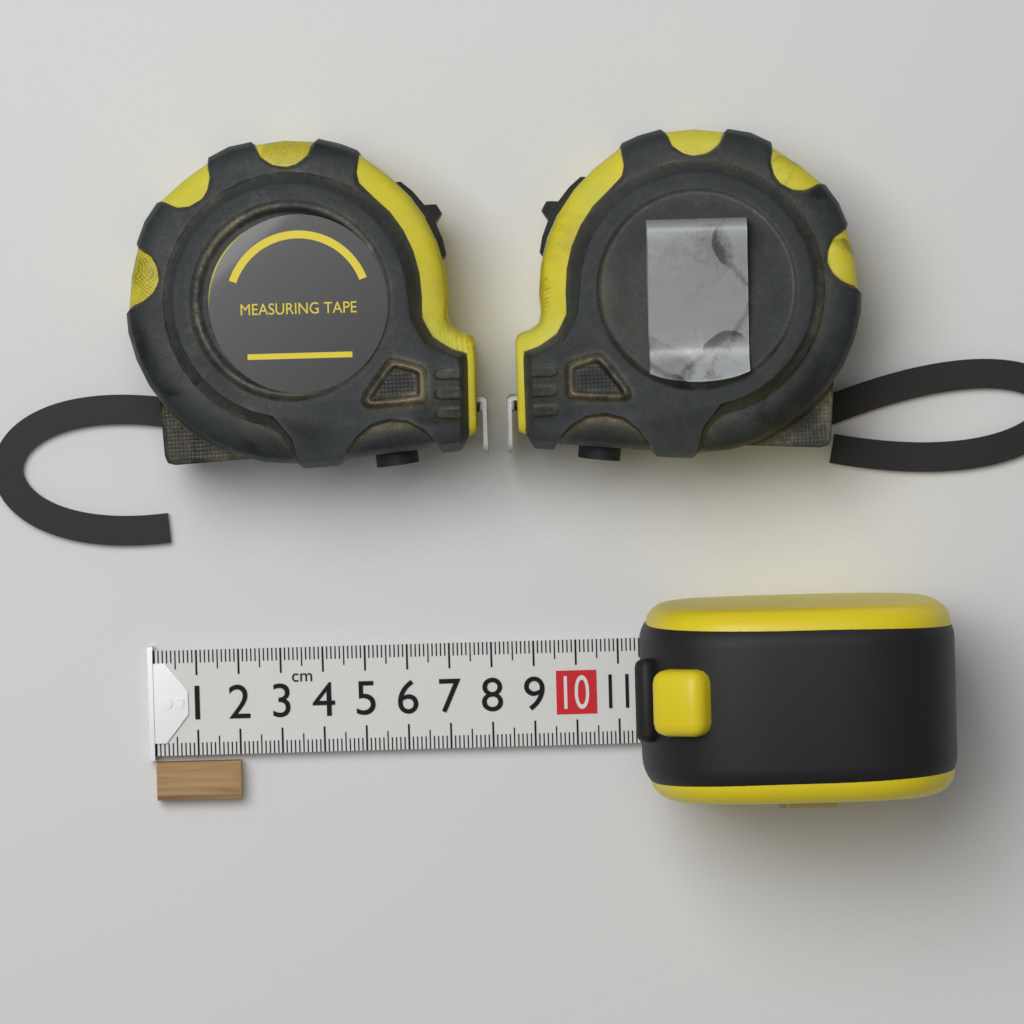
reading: 2.0 cm
